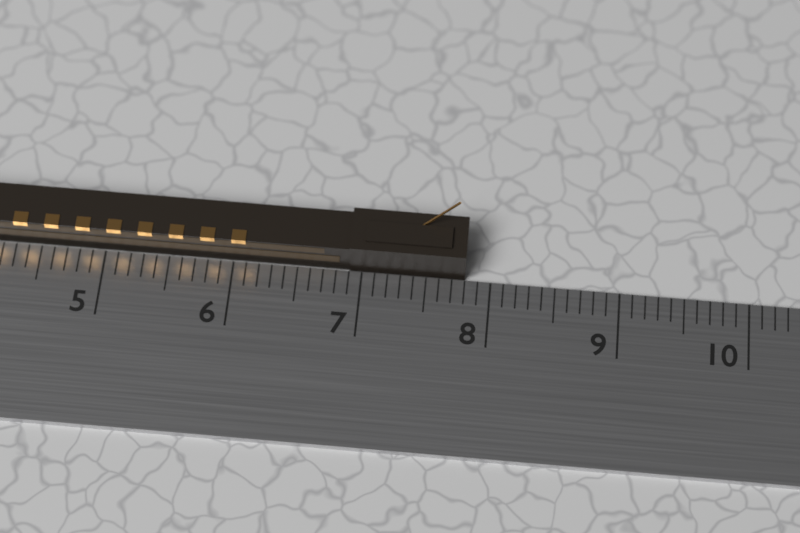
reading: 7.8 cm
